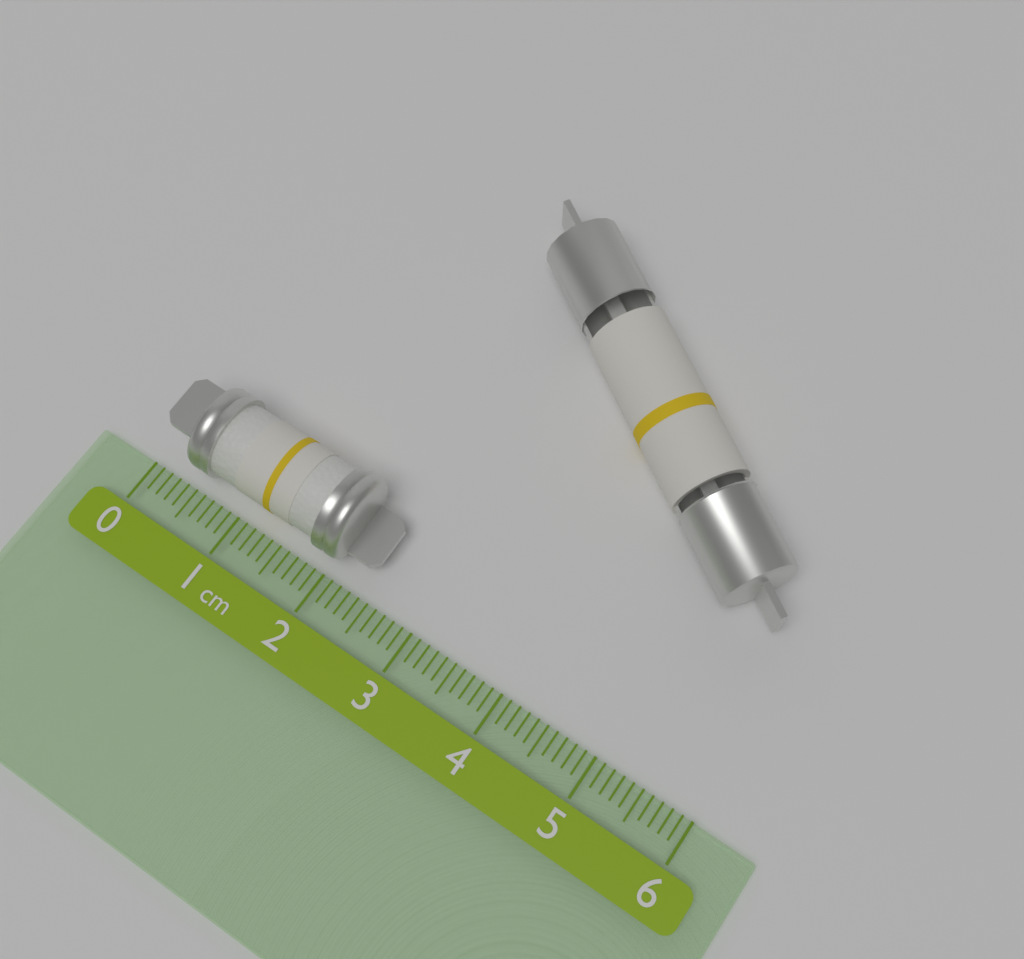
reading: 2.4 cm
